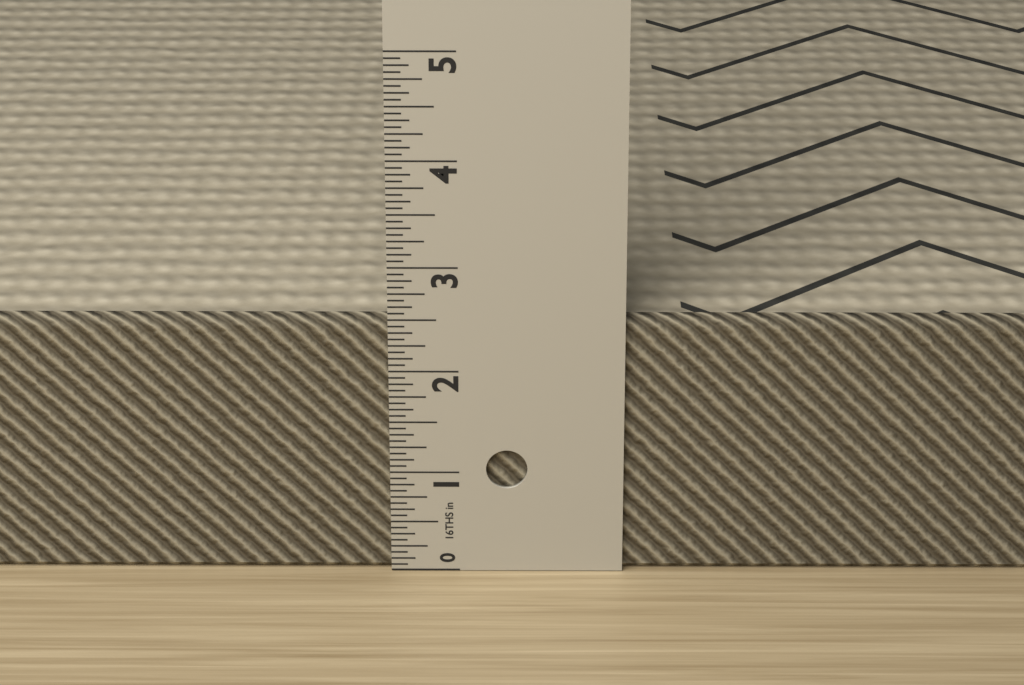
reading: 2.5000 in
